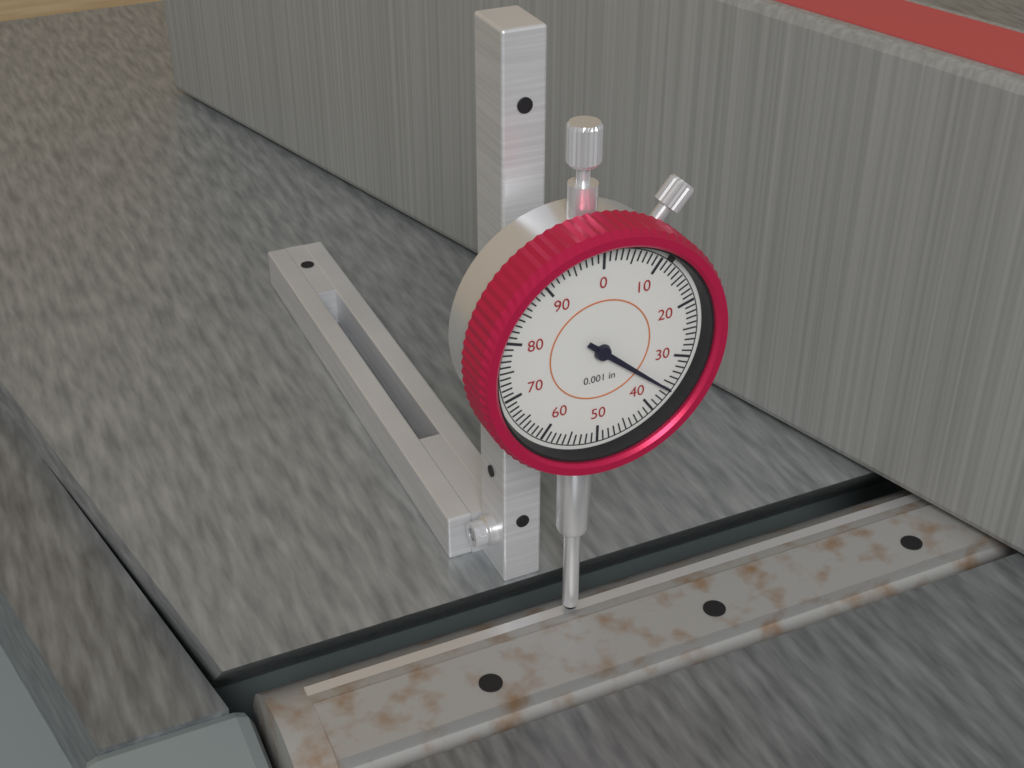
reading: 0.036 in
